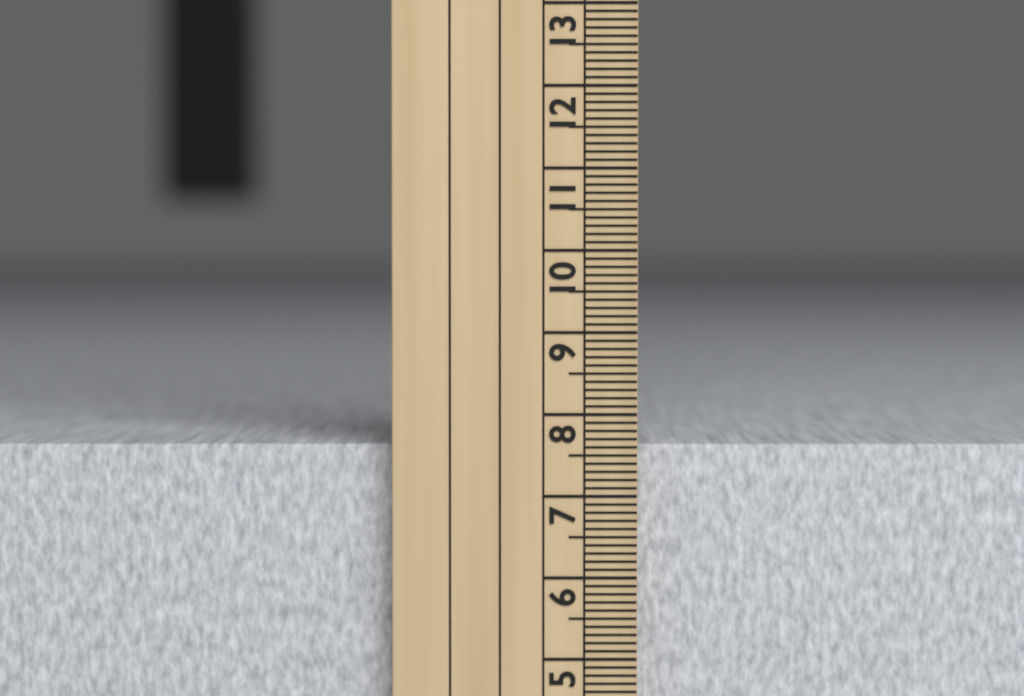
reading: 7.6 cm
